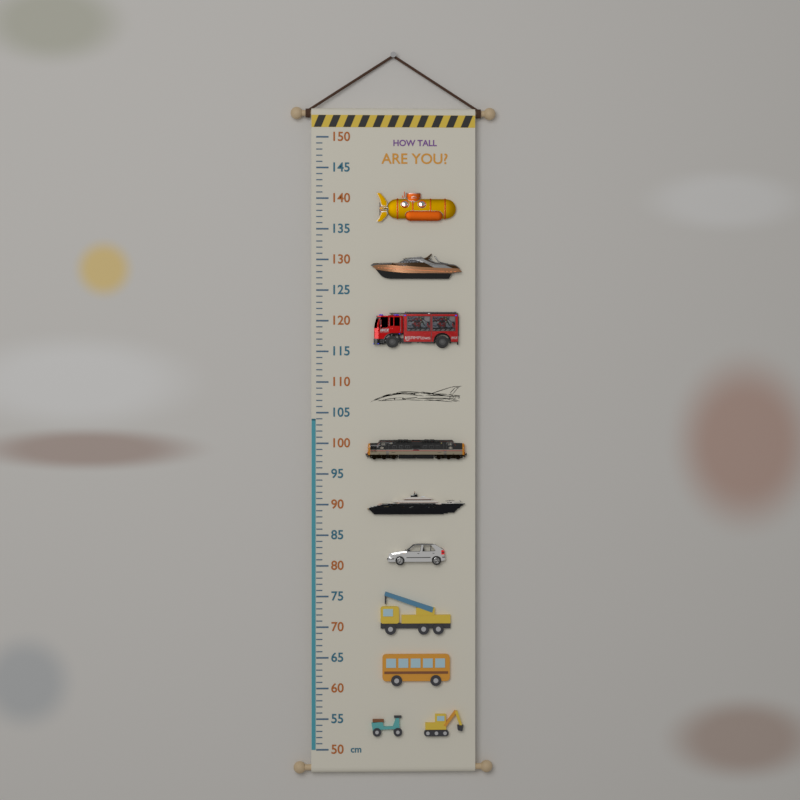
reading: 104 cm
